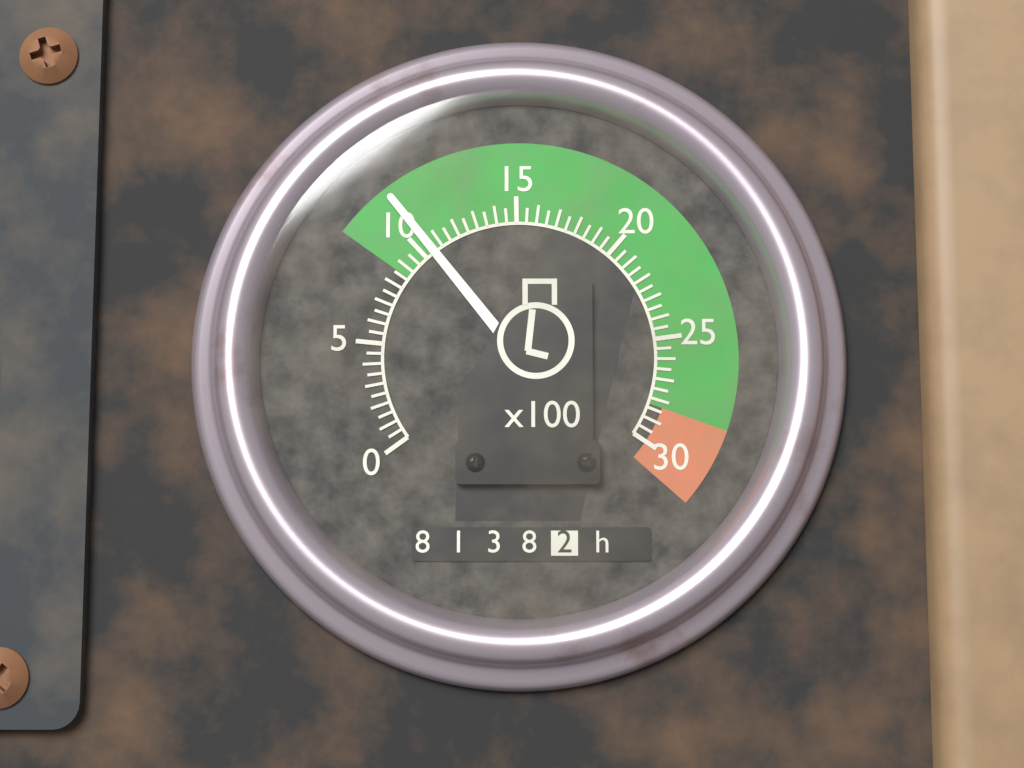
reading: 10.5 x100 rpm
